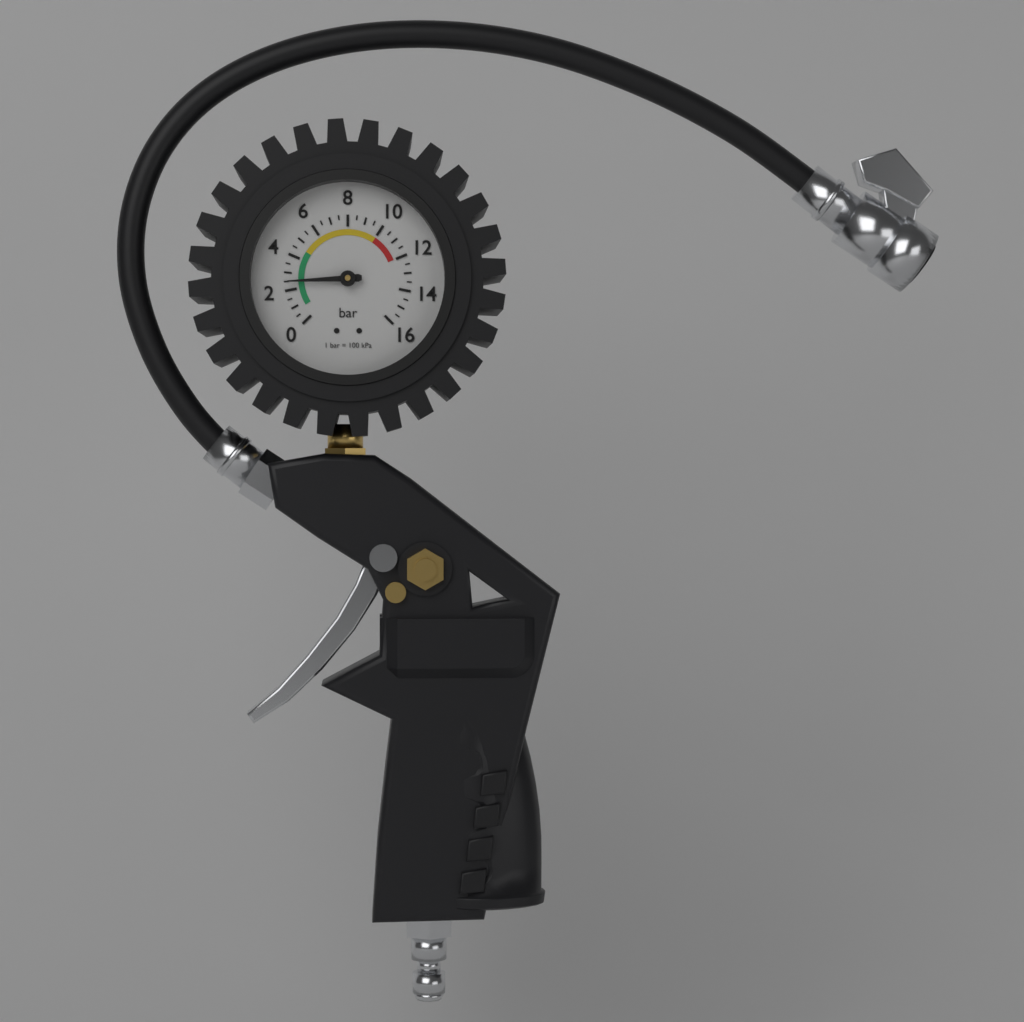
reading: 2.5 bar
